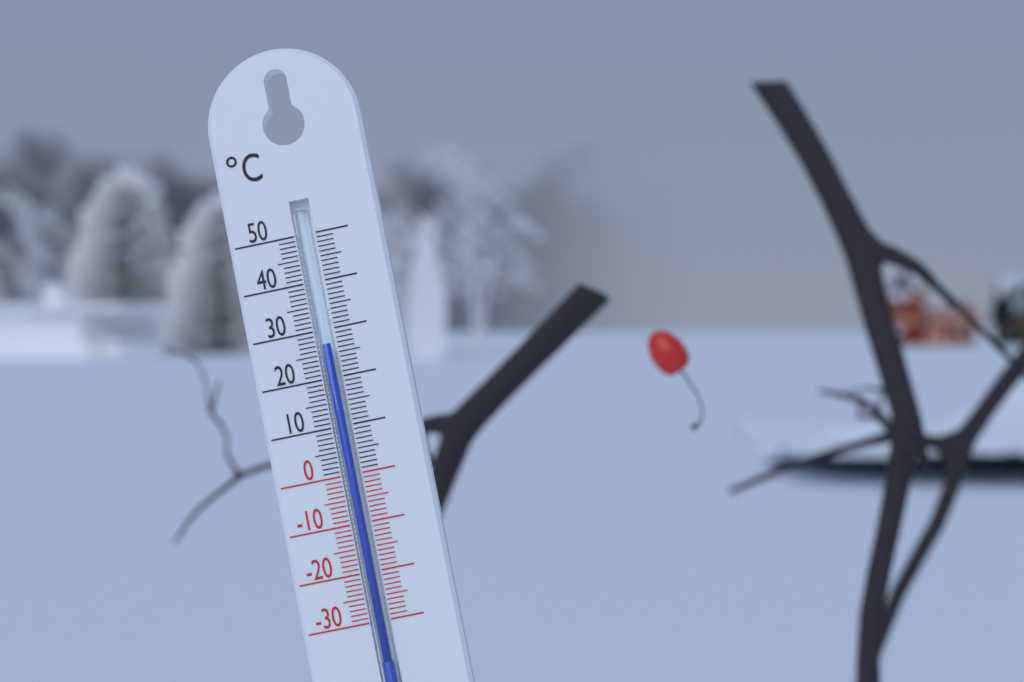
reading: 27 °C
